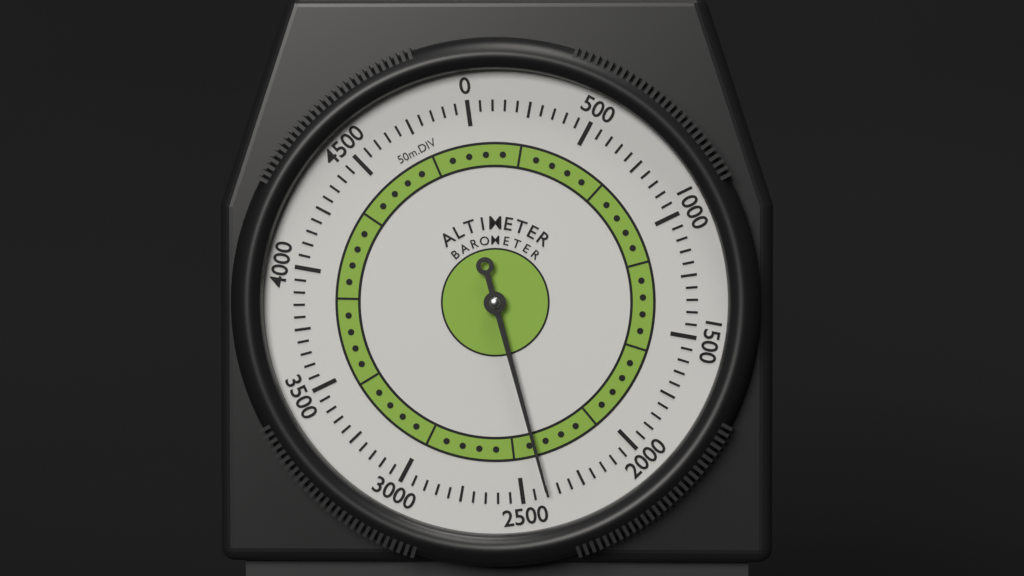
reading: 2400 m
